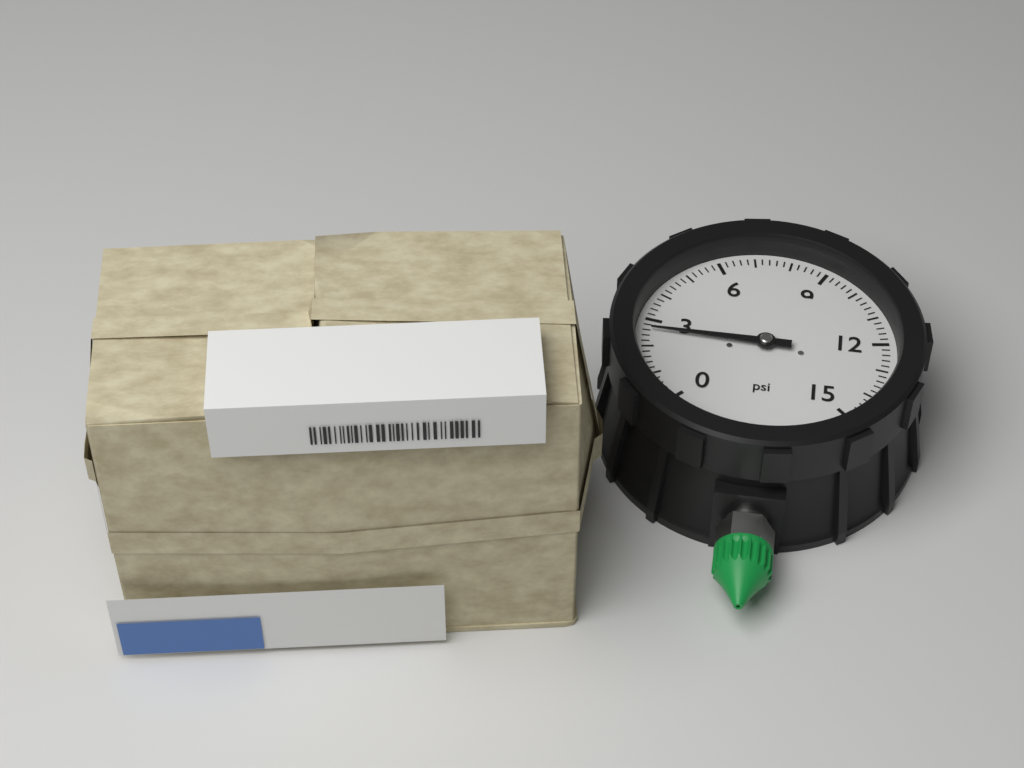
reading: 2.6 psi
